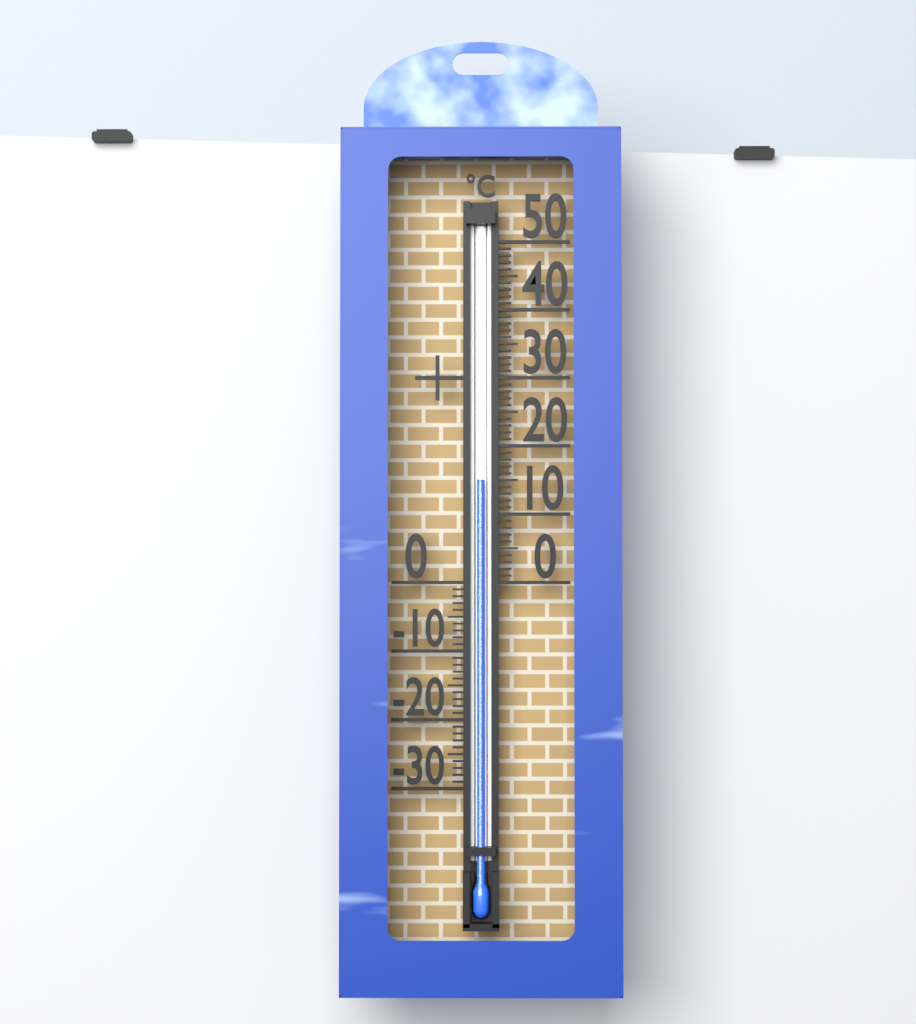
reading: 15 °C
